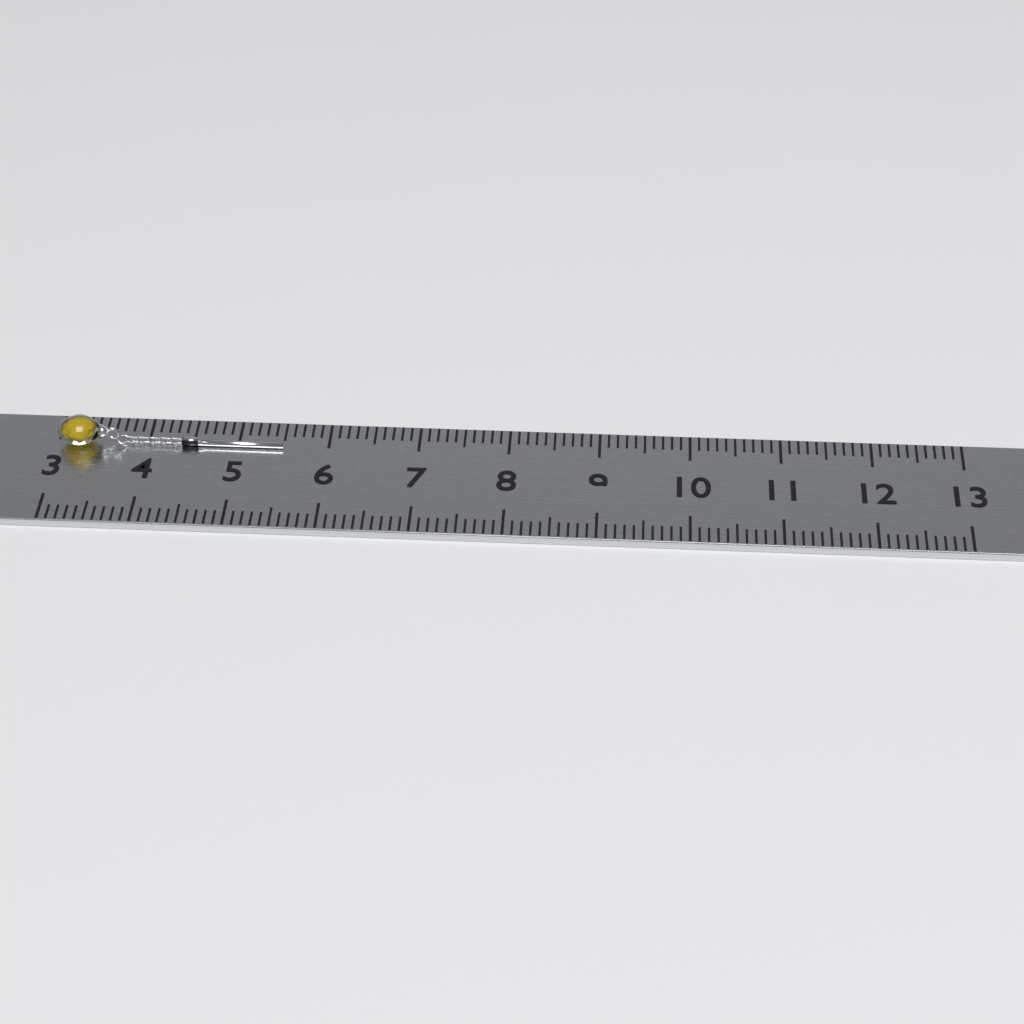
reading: 5.5 (no unit)
